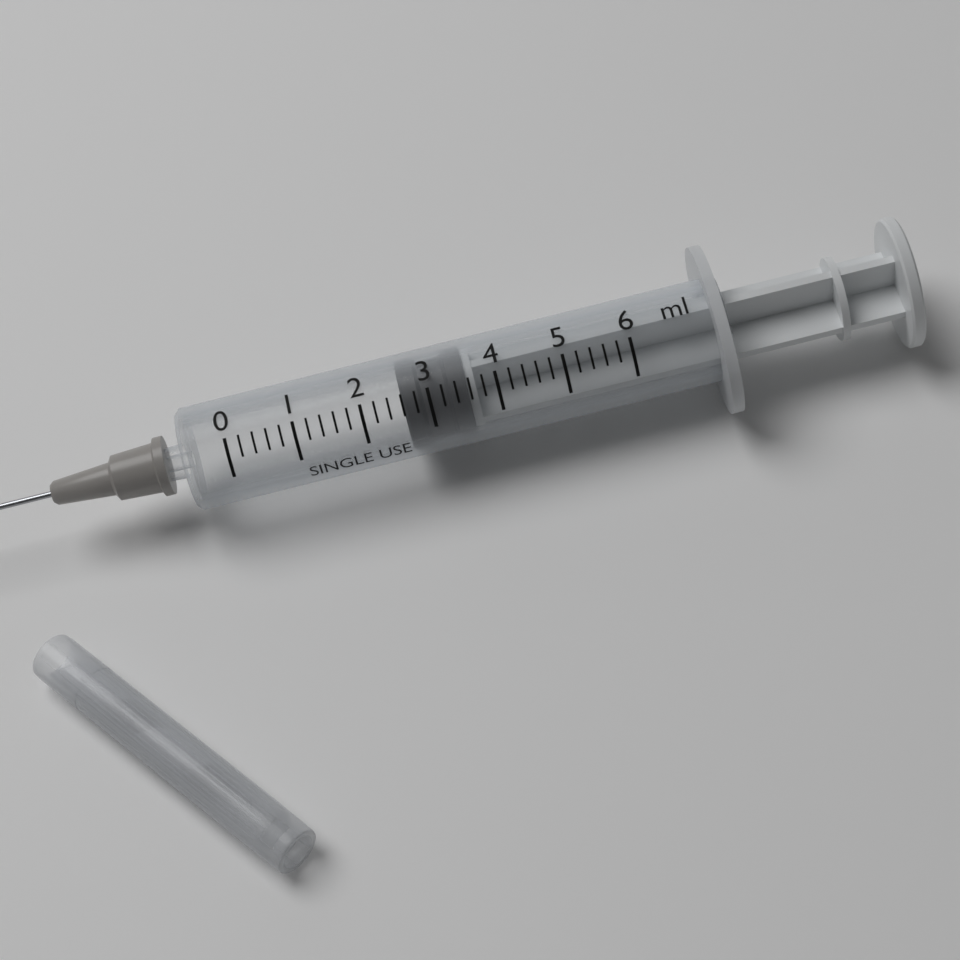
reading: 2.6 ml
